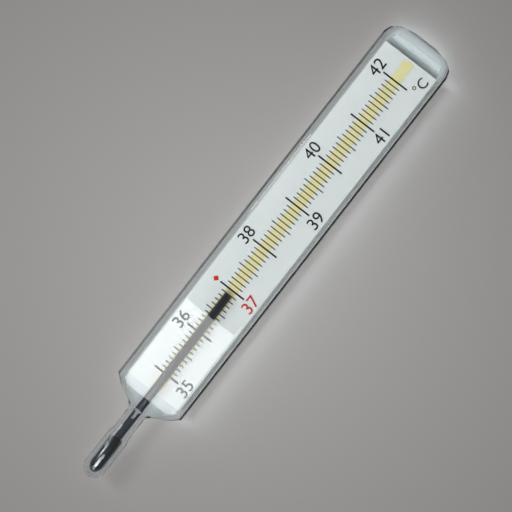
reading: 36.9 °C
